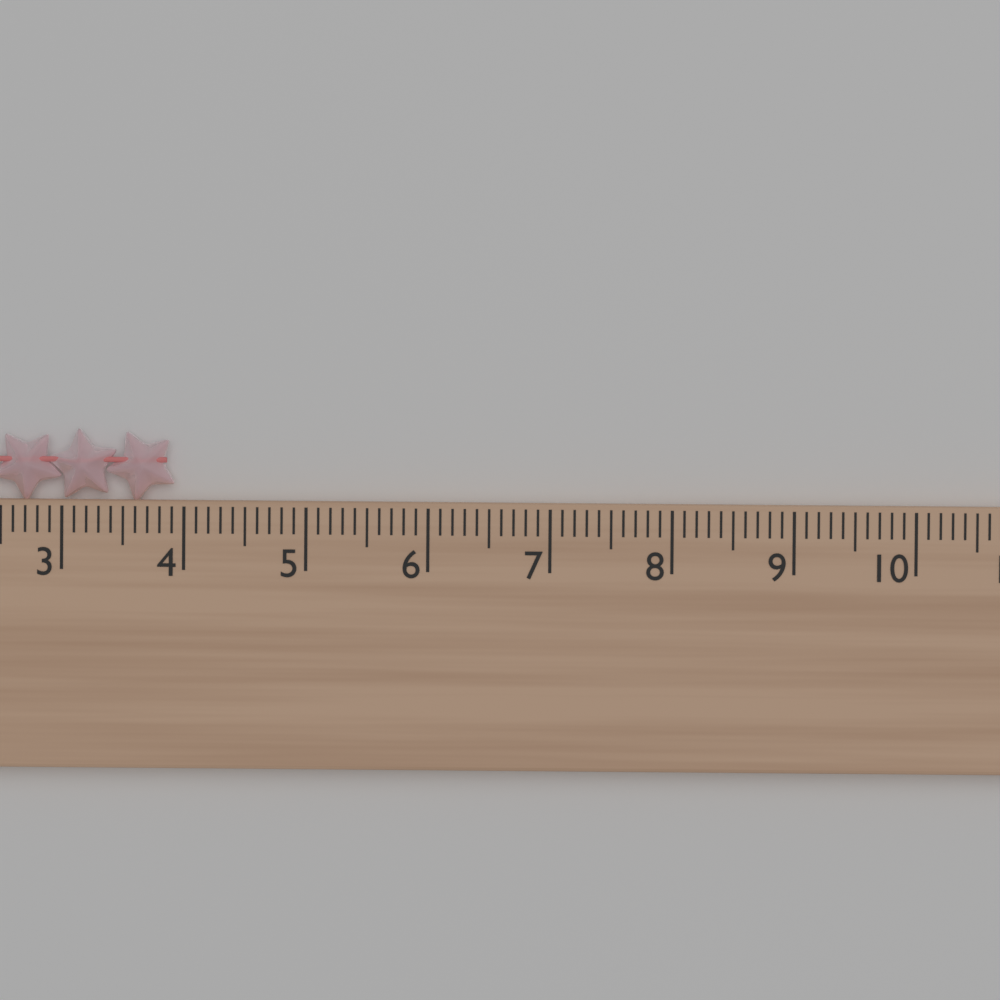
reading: 3.9 cm
